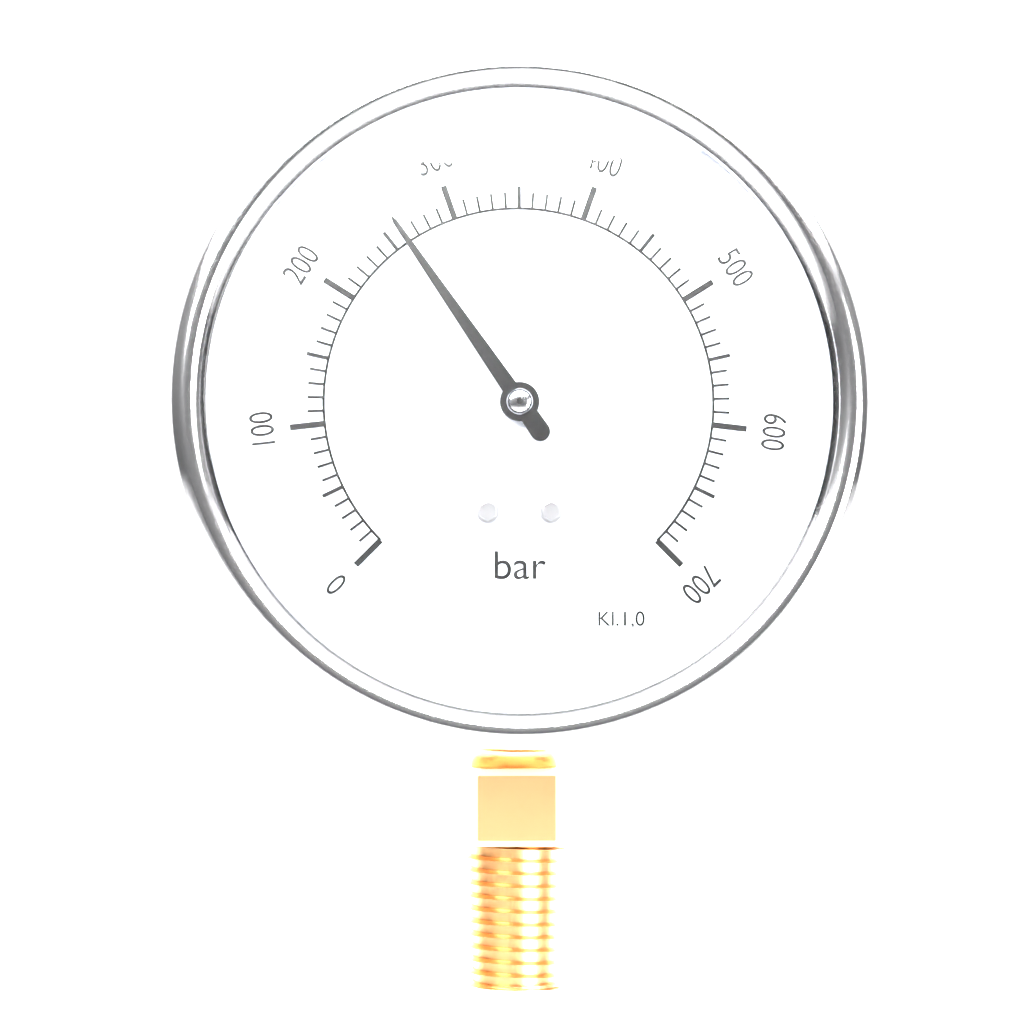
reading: 260 bar
